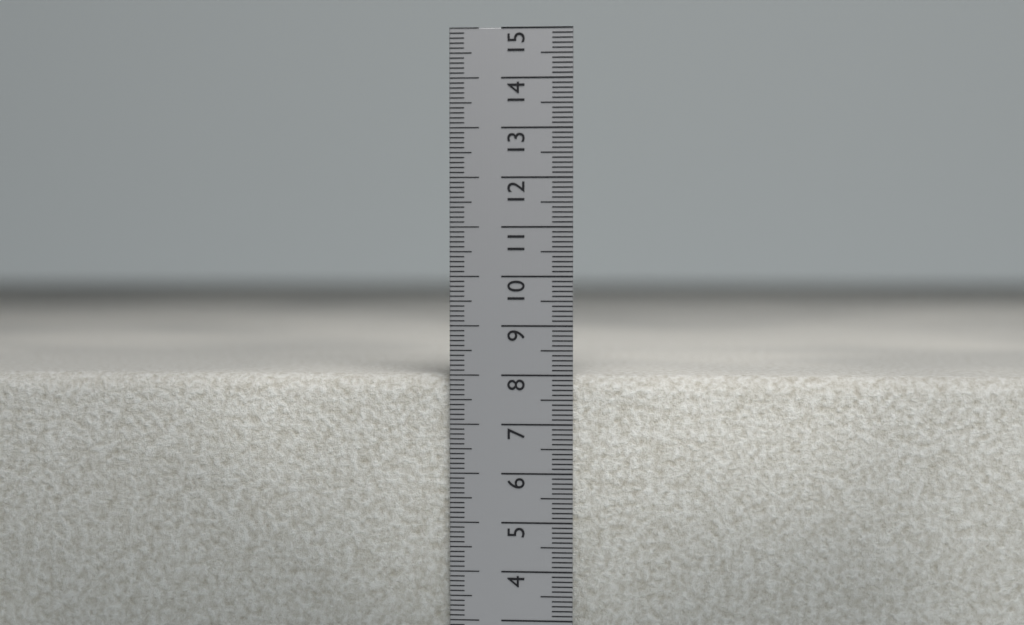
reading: 8.0 cm
